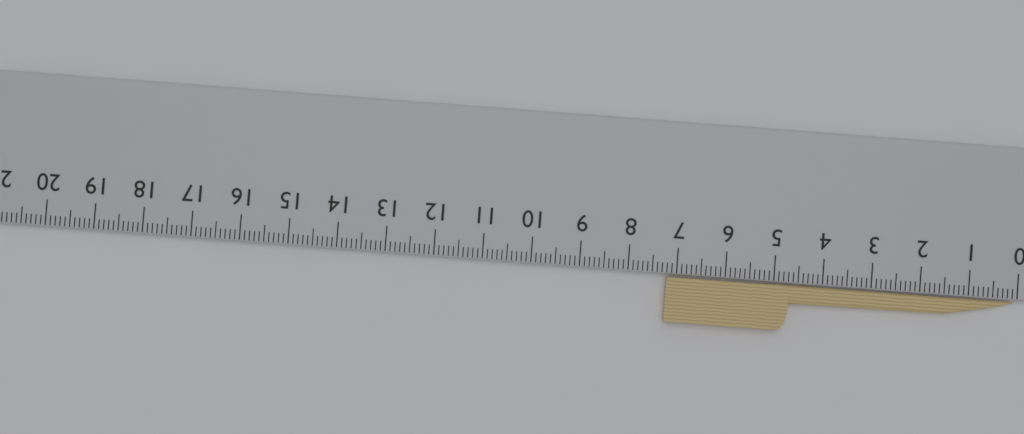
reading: 7.2 cm
